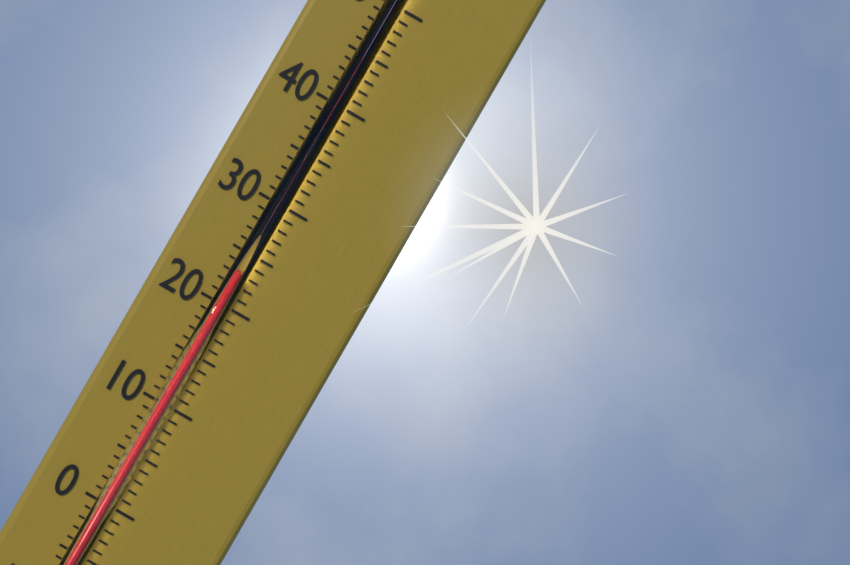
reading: 23 °C
